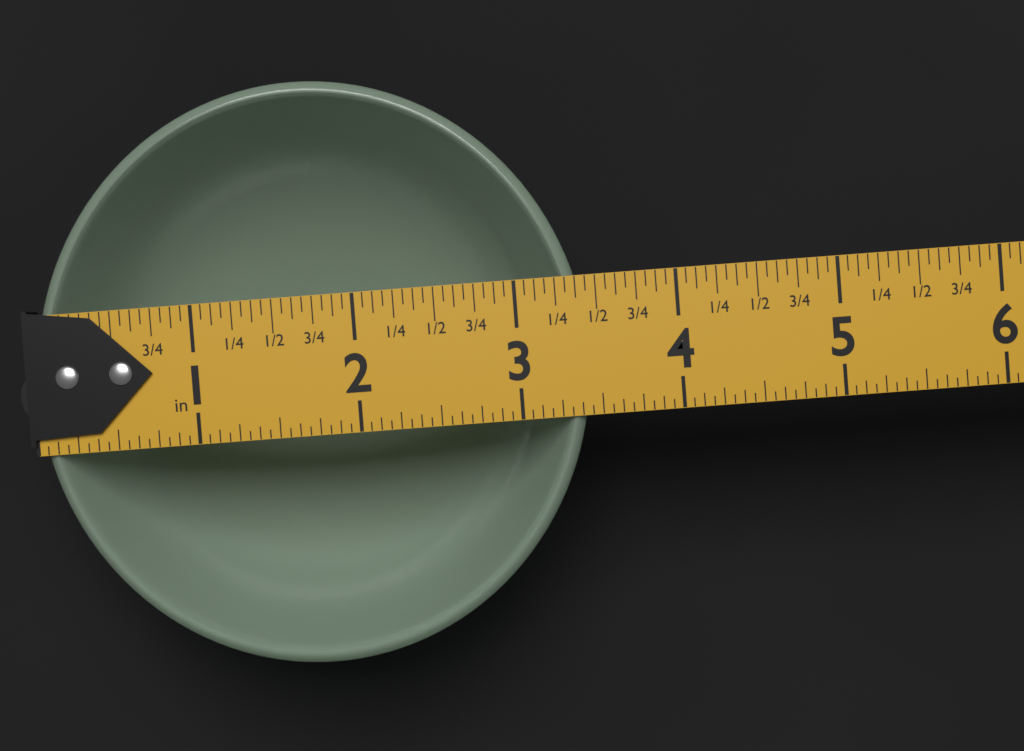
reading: 3.4375 in
